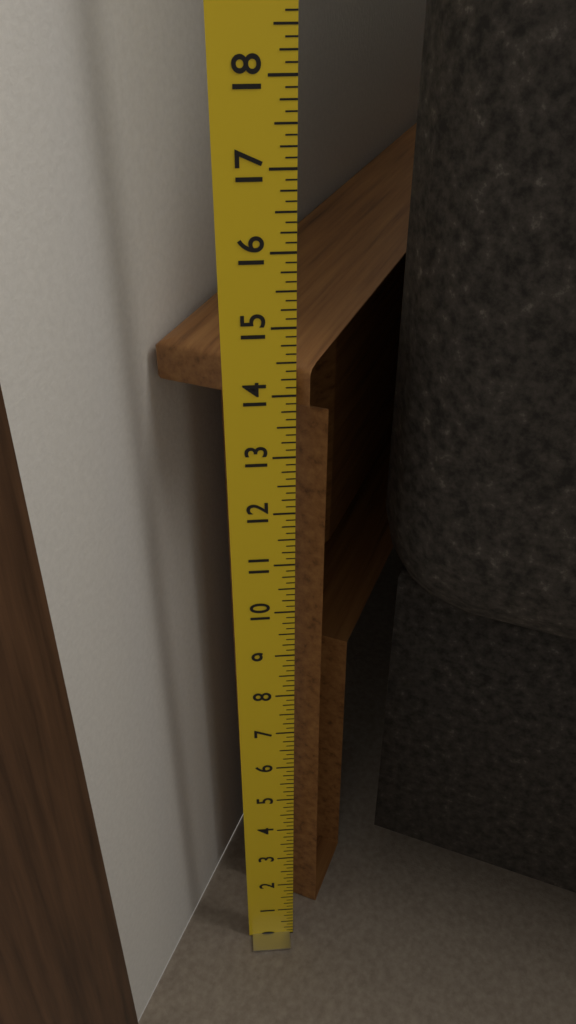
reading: 14.375 in
